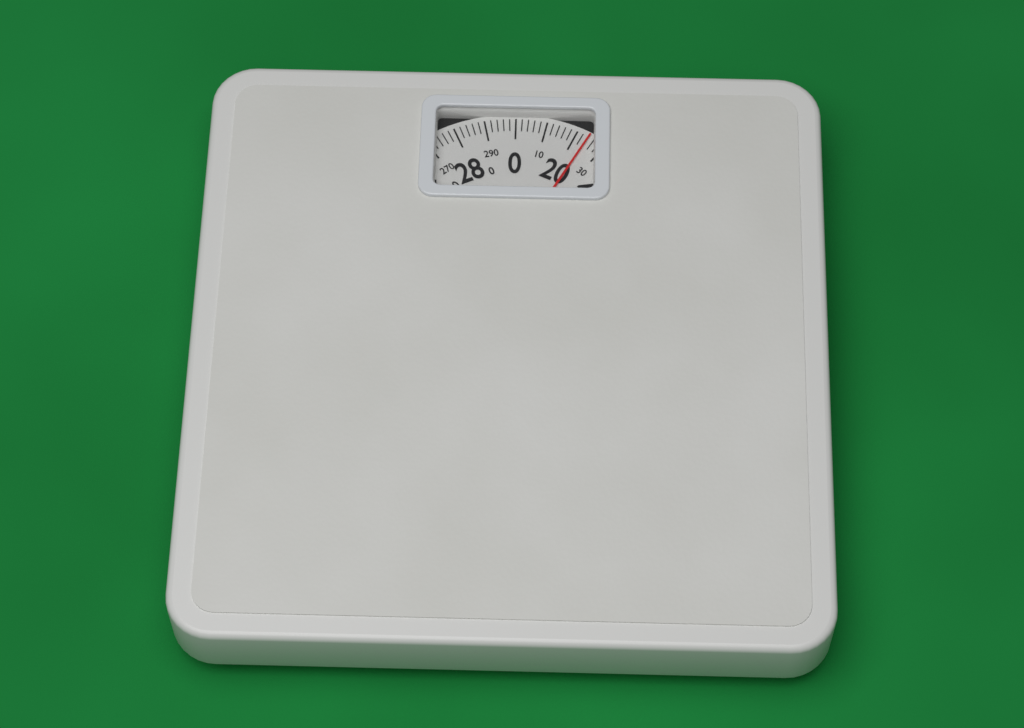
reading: 24 (no unit)
